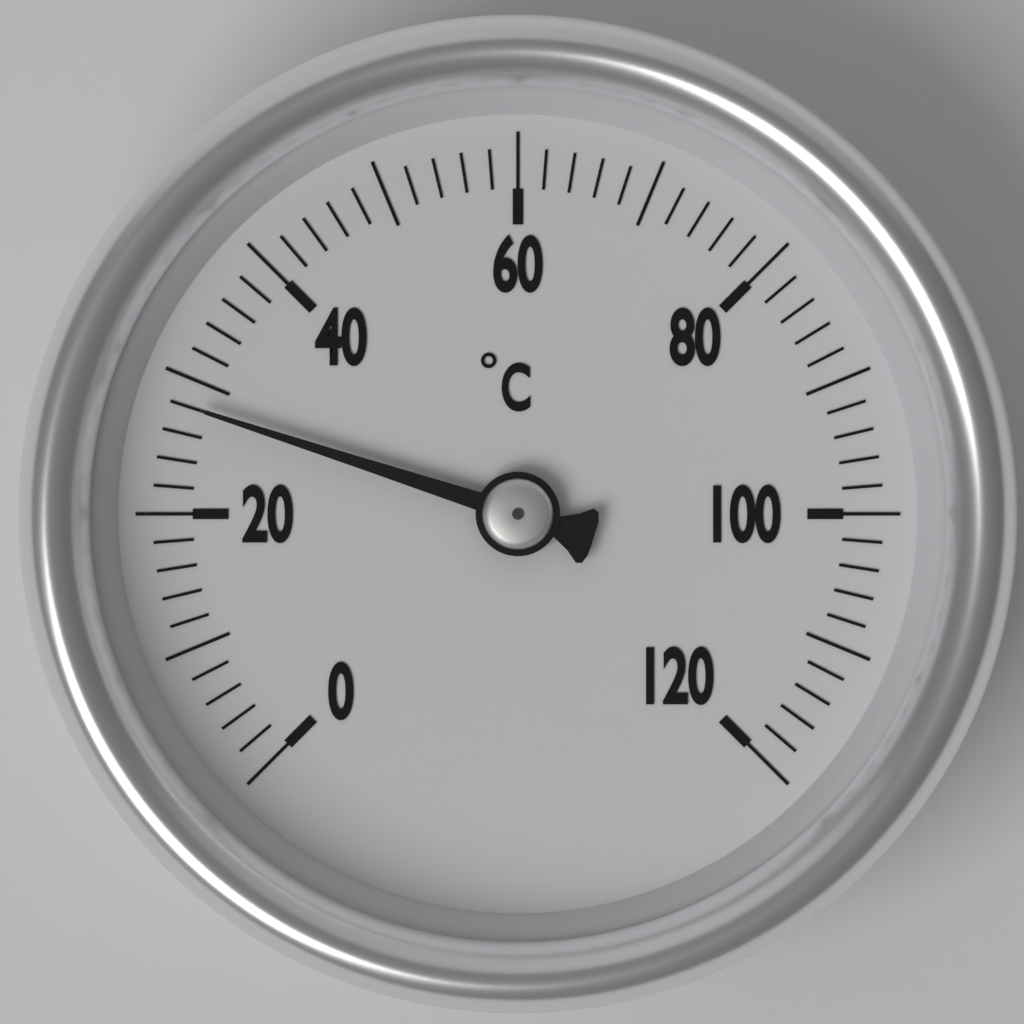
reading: 28 °C
